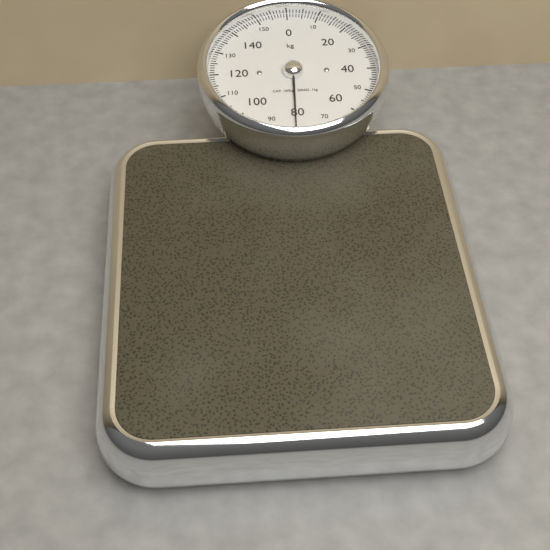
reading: 81 kg
